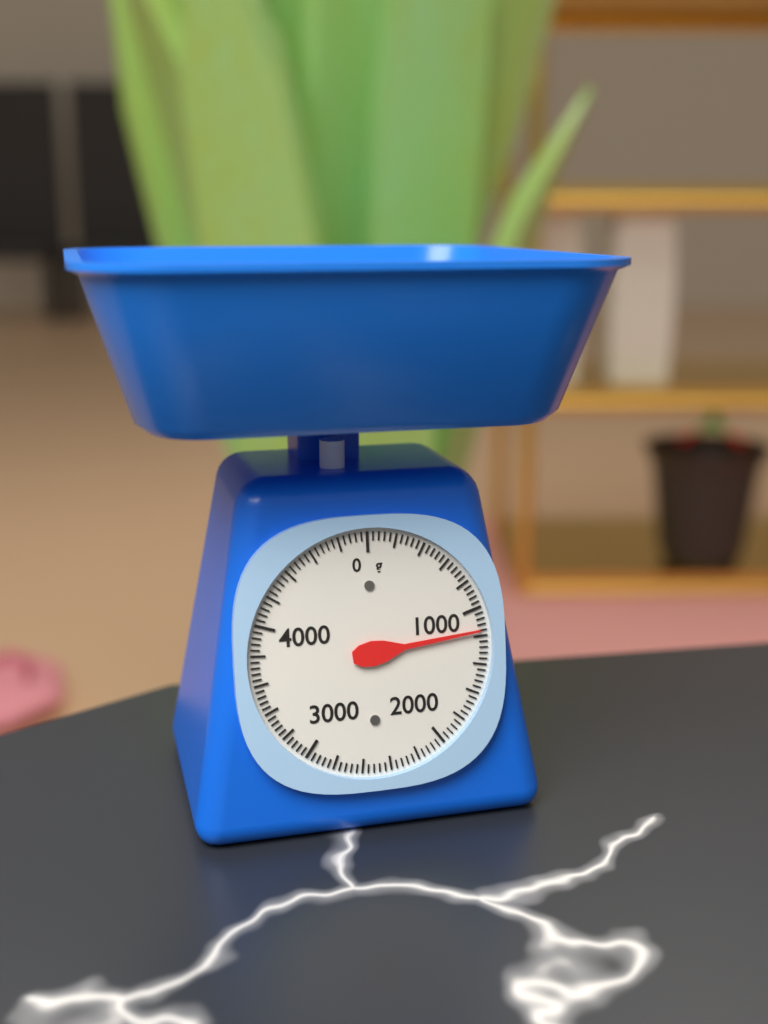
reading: 1160 g
